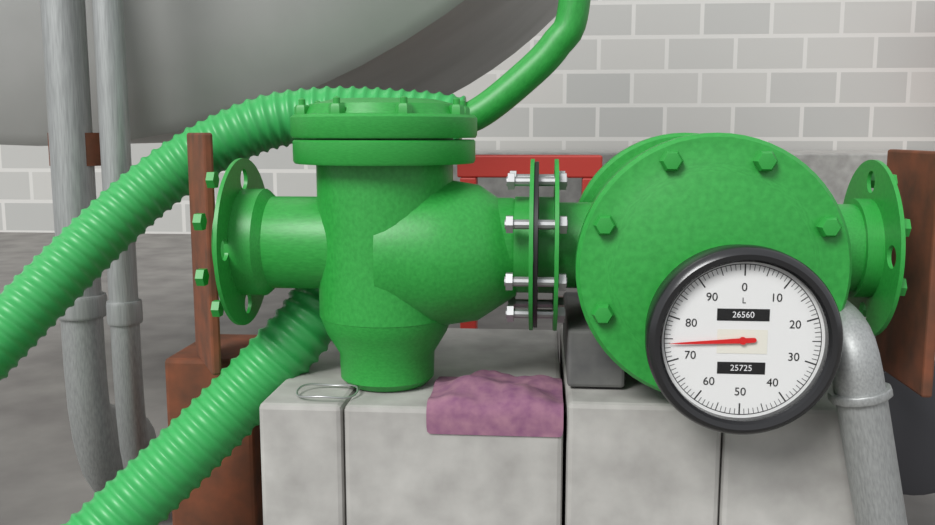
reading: 74 L
